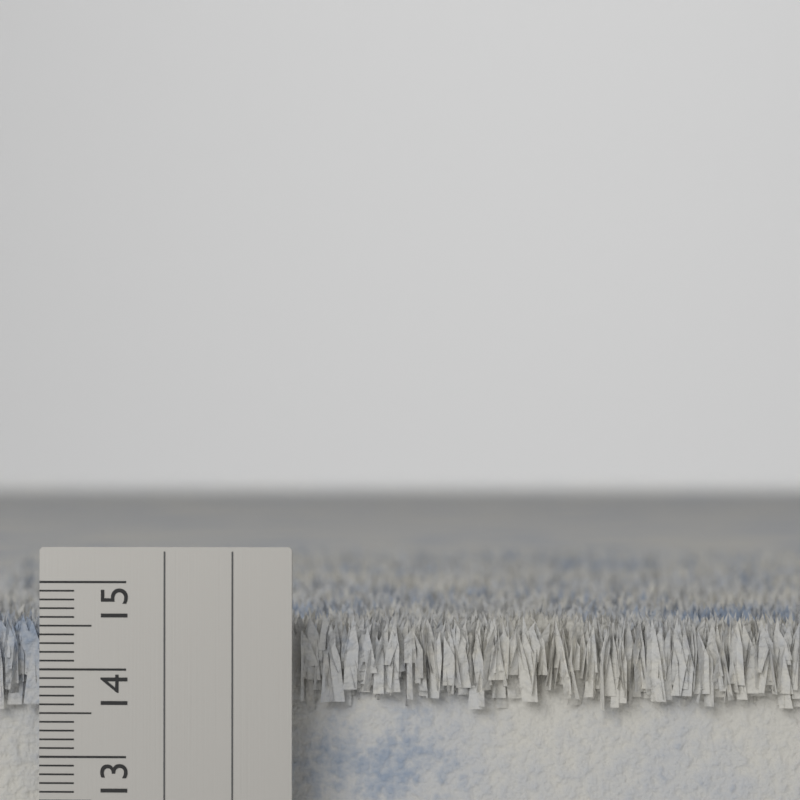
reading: 14.6 cm
